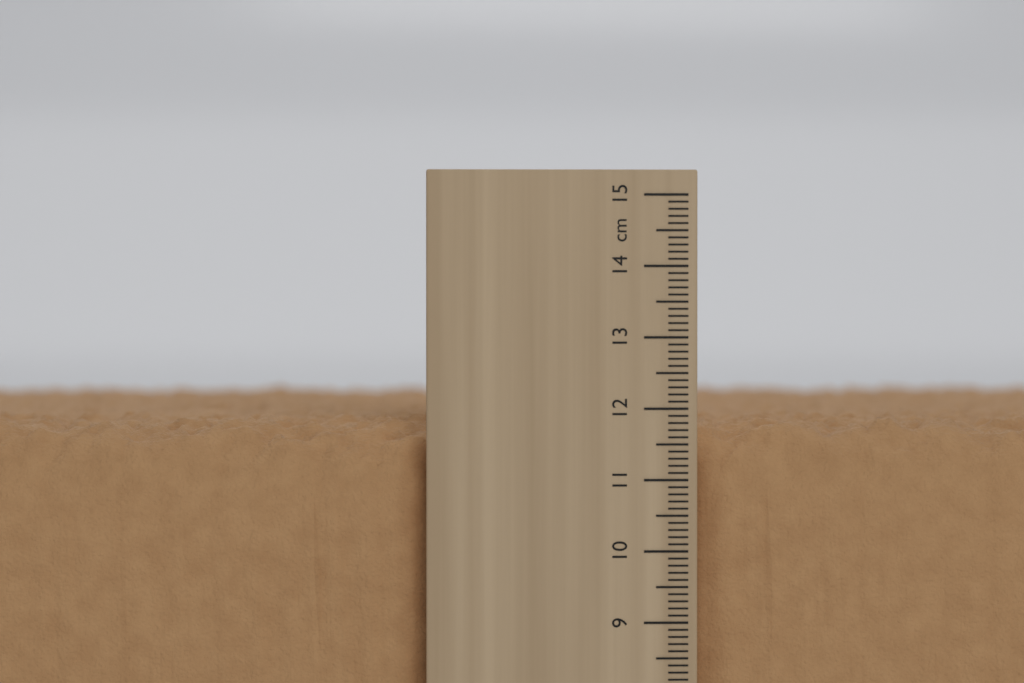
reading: 11.9 cm
